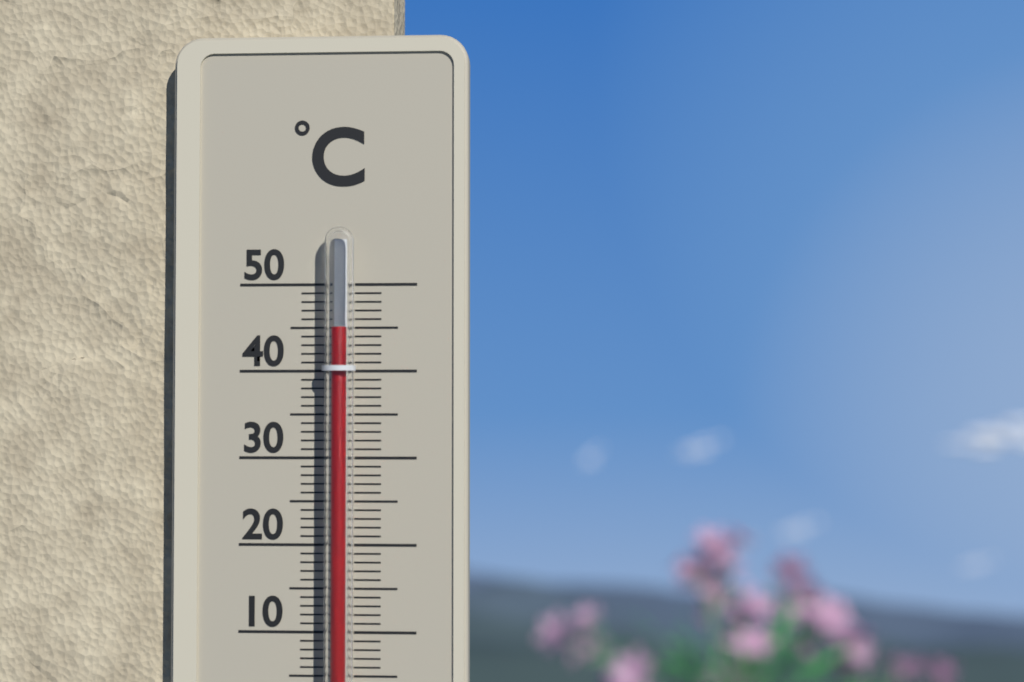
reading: 45 °C
